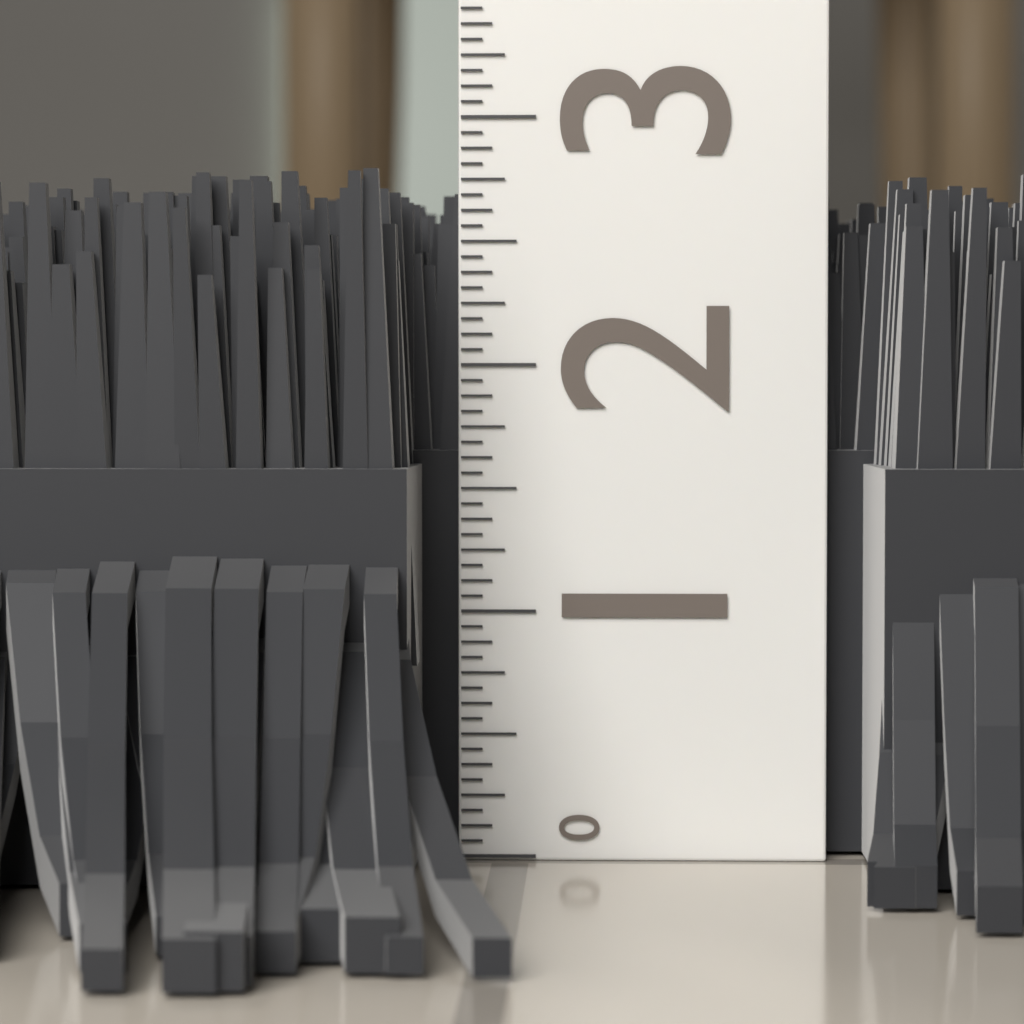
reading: 2.7500 (no unit)
